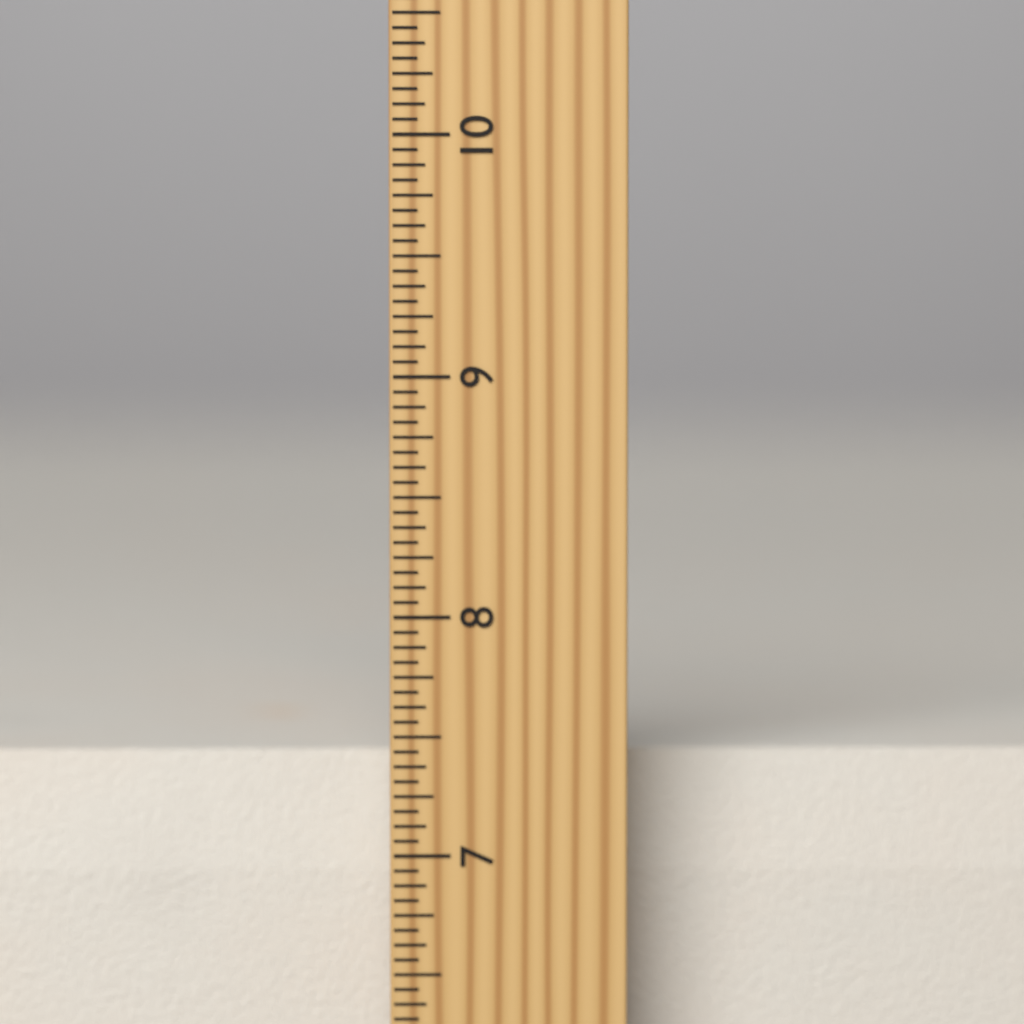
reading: 7.3750 inch
